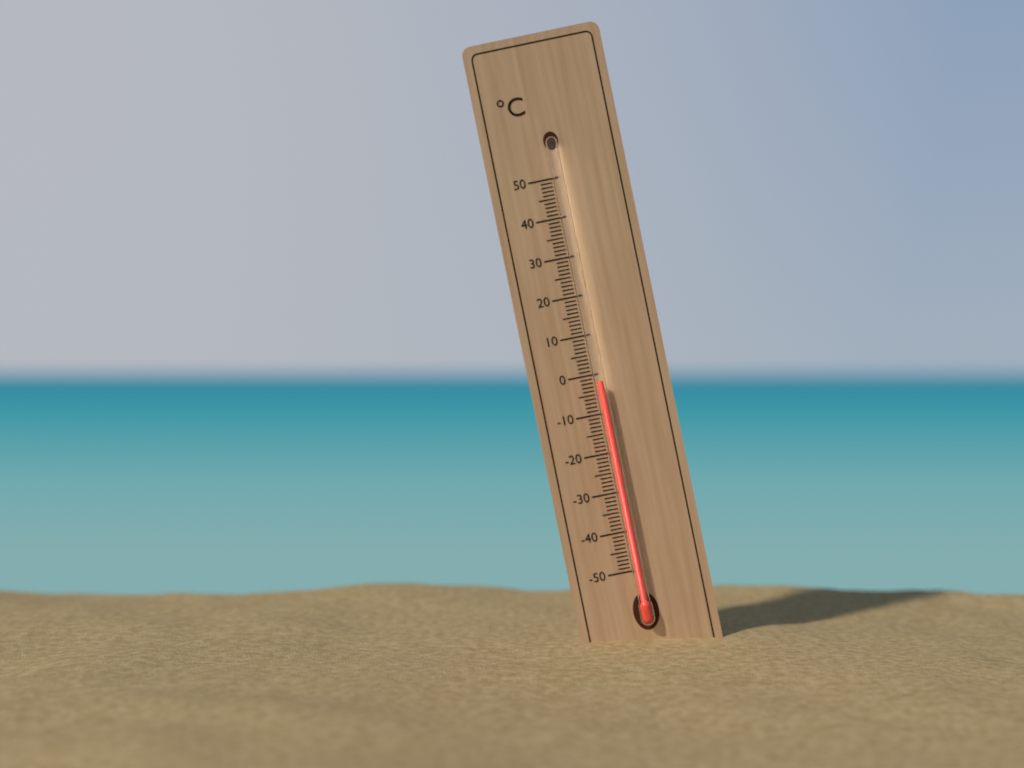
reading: -2 °C
